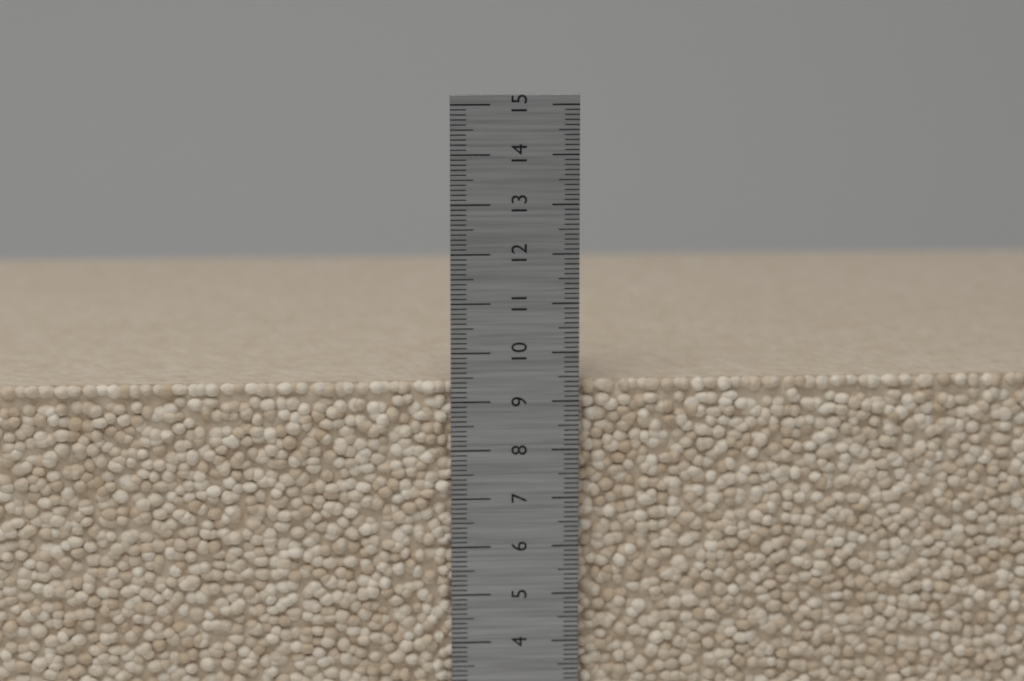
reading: 9.4 cm
